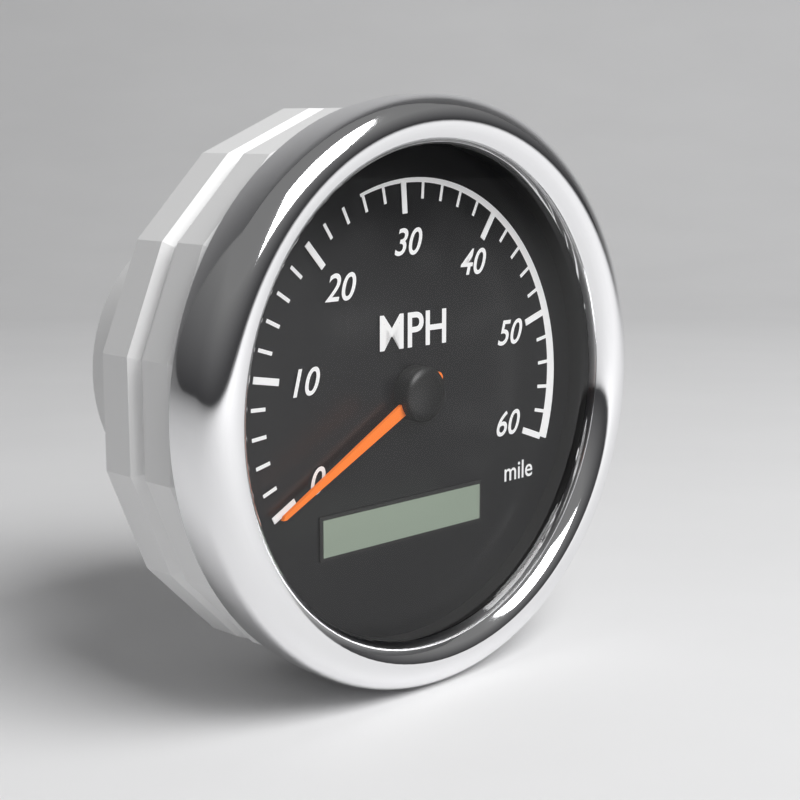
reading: 0 MPH
